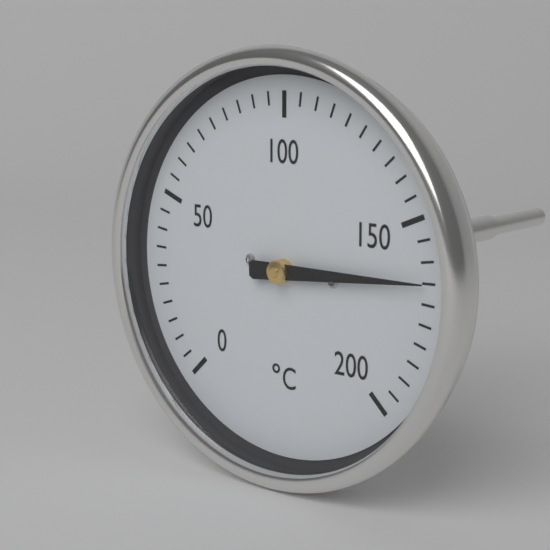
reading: 165 °C
